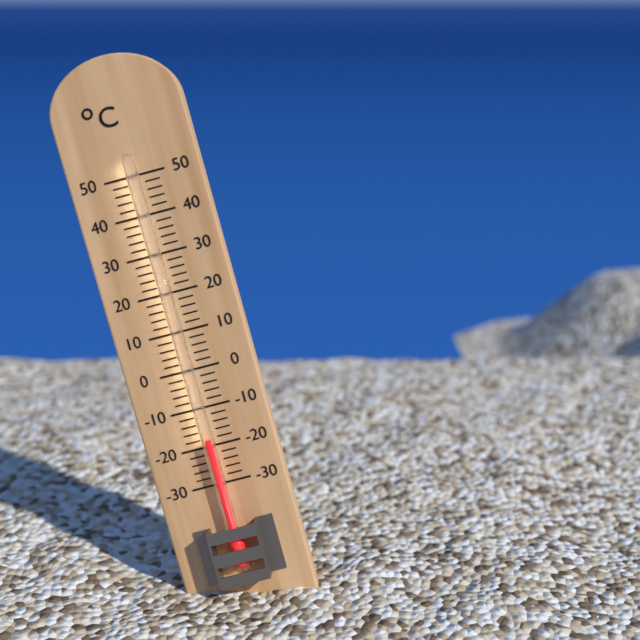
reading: -18 °C
